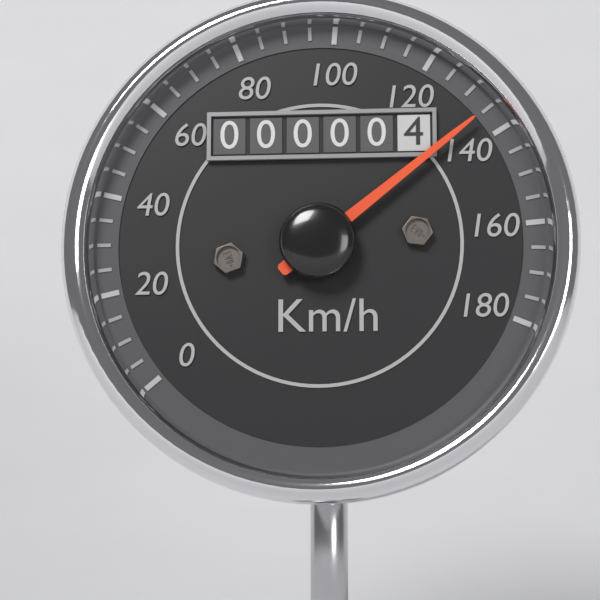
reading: 135 km/h
